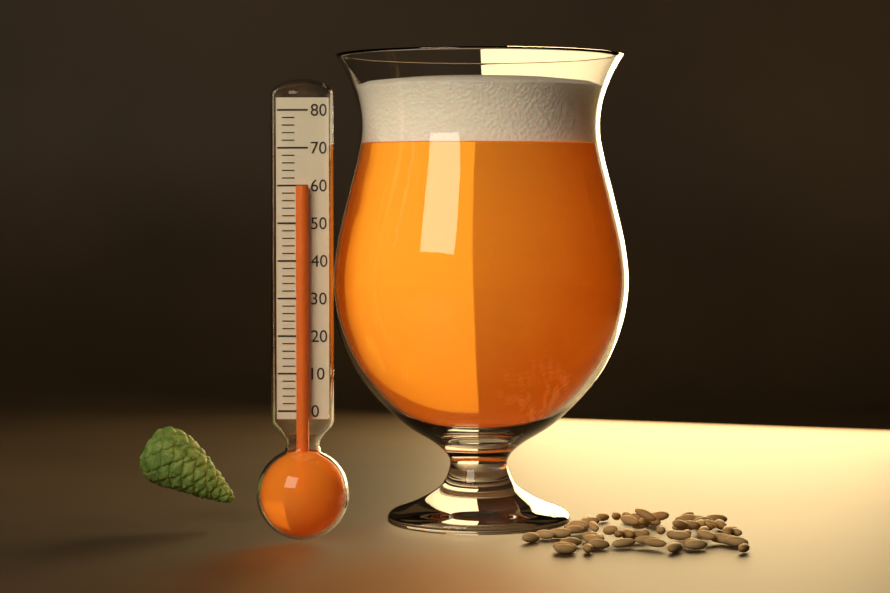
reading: 60 (no unit)
